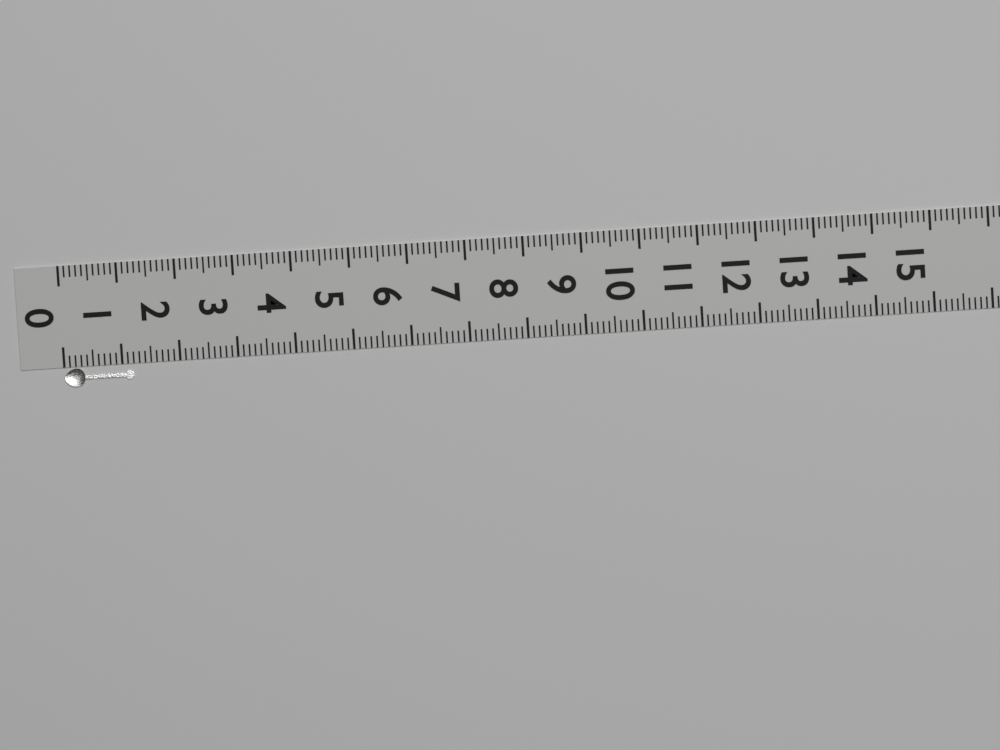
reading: 1.2 (no unit)
